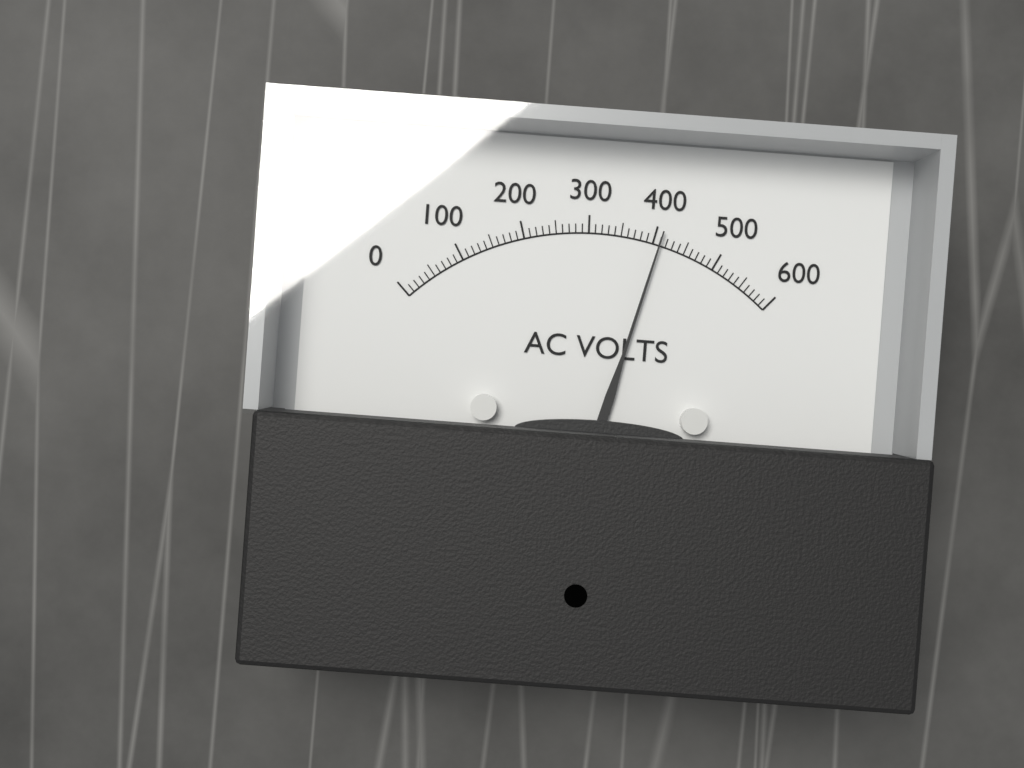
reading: 410 V
